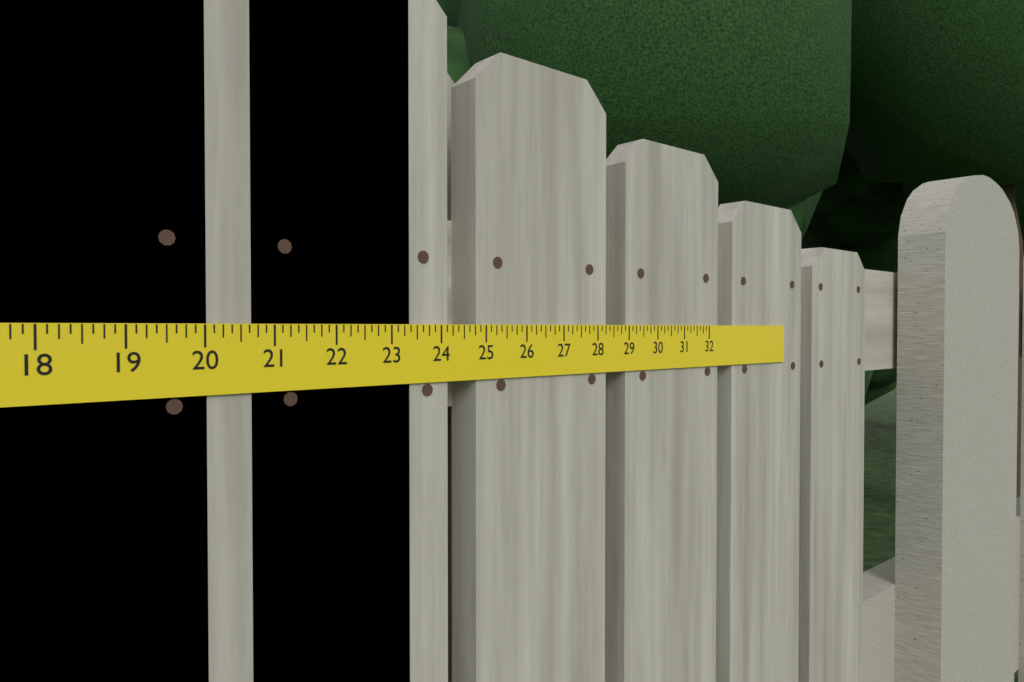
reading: 23.375 in
